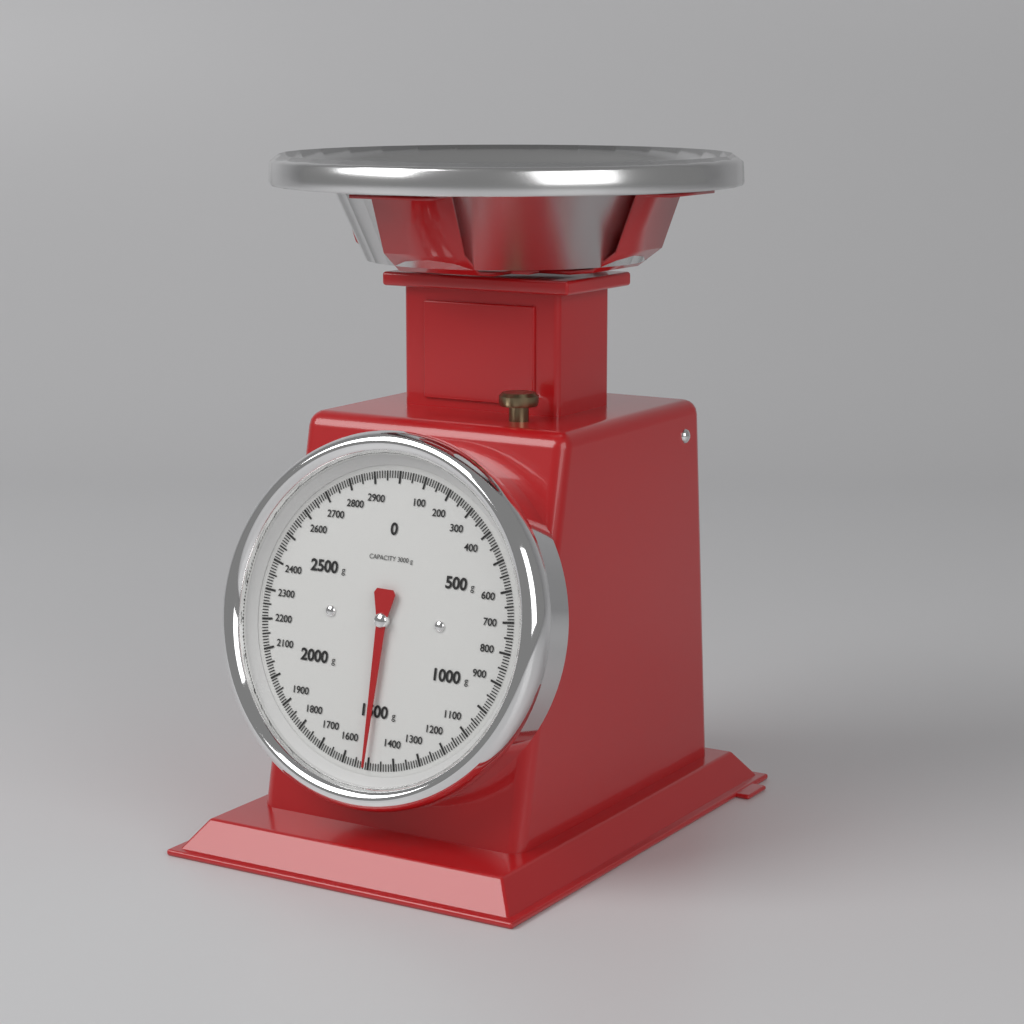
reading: 1510 g
